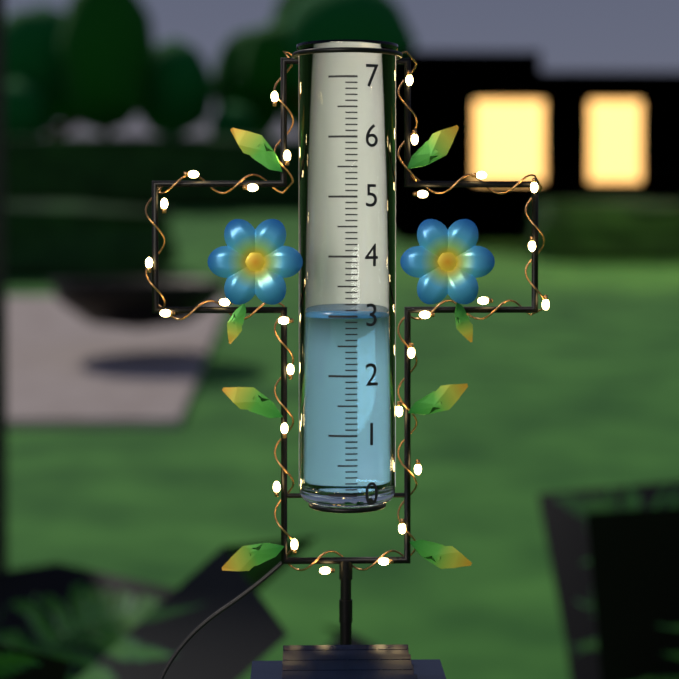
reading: 3.0 (no unit)
